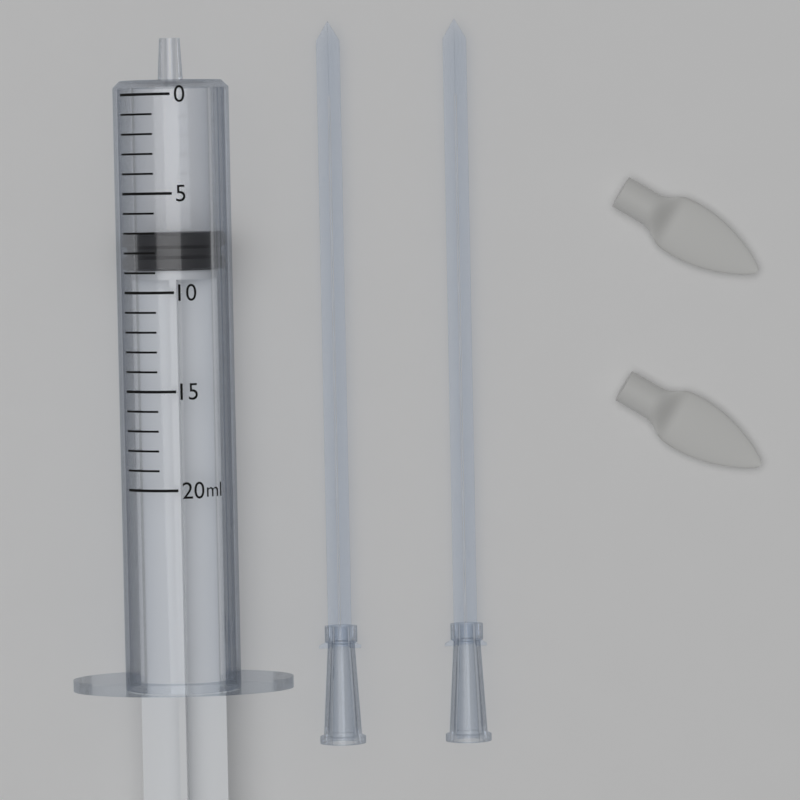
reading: 7 ml
